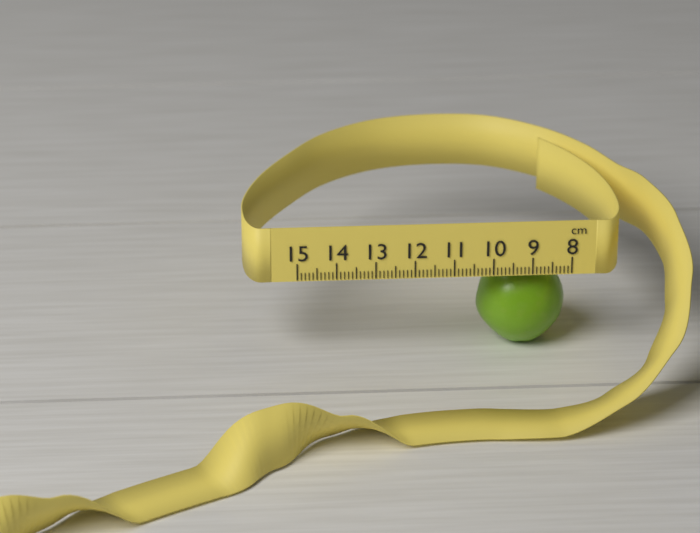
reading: 10.3 cm
